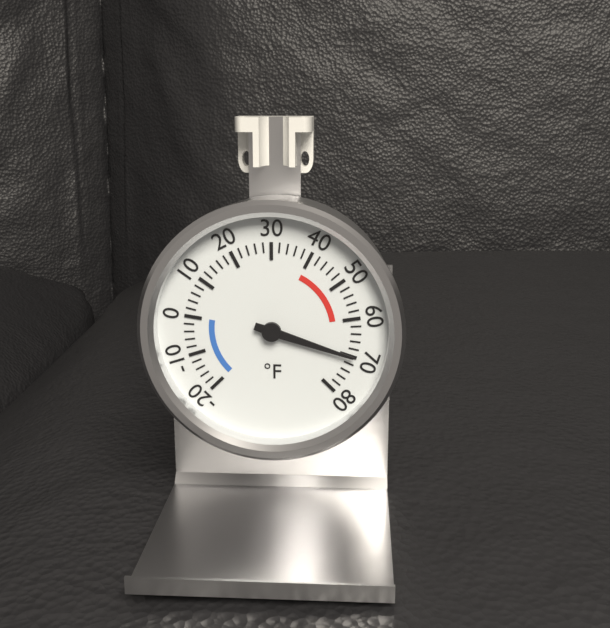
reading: 70 °F
